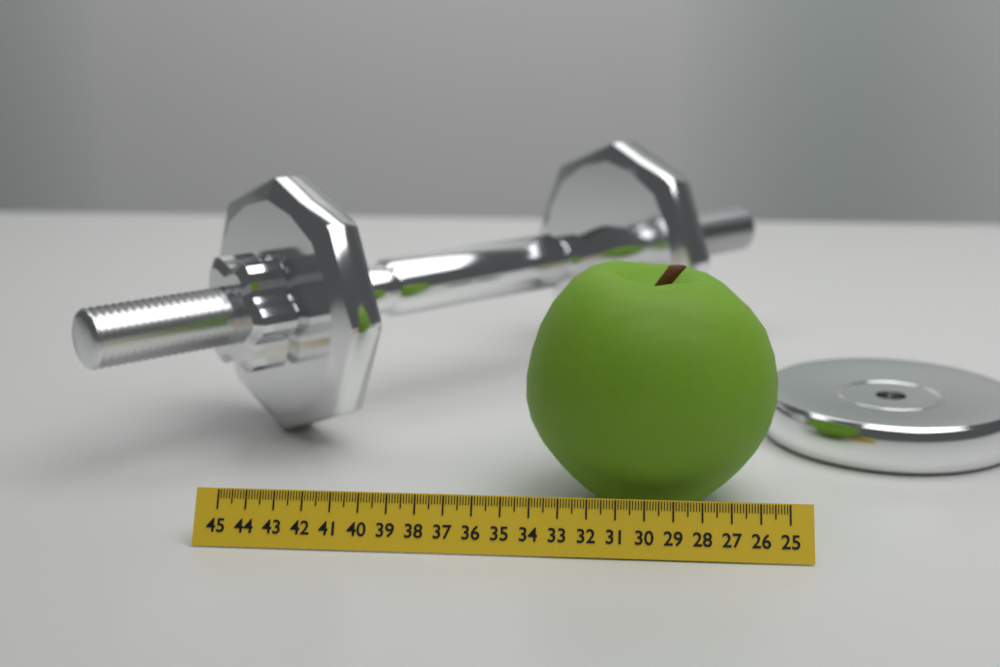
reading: 34.4 (no unit)
